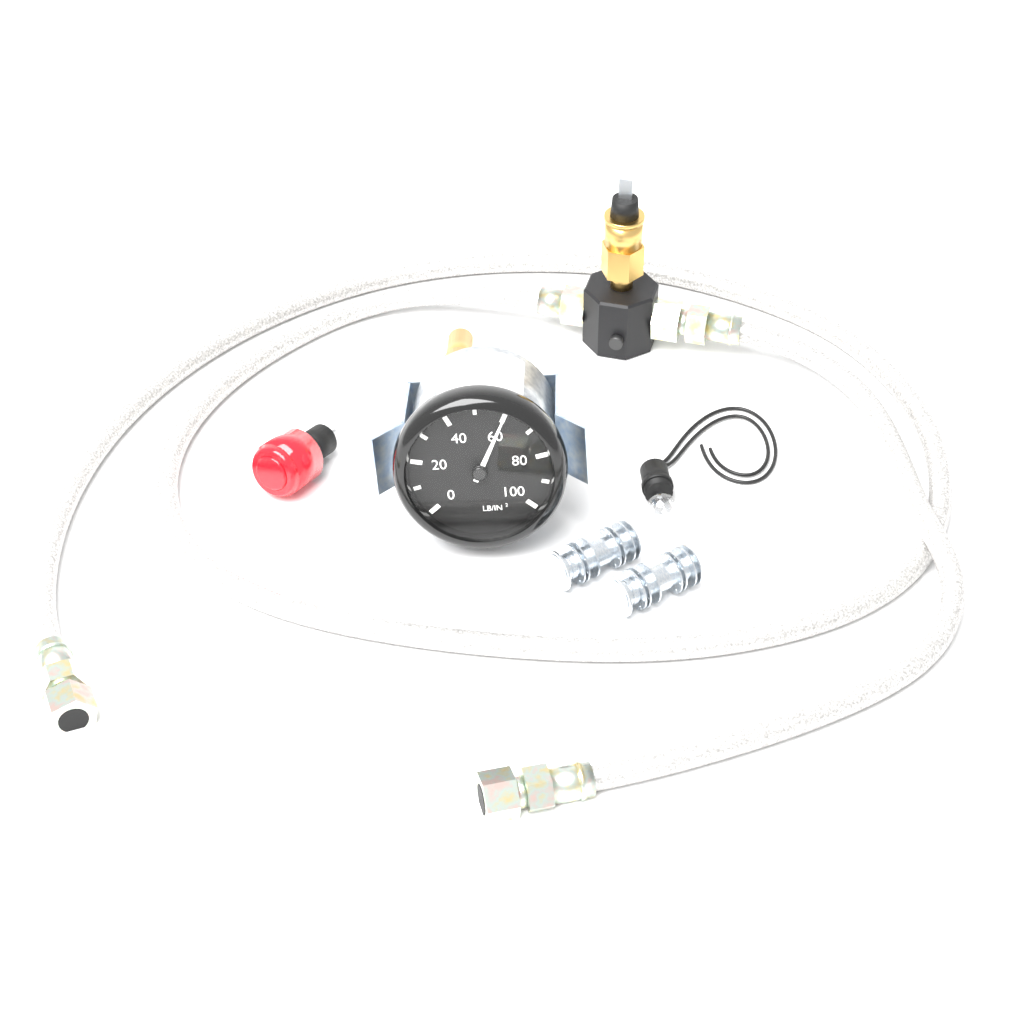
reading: 60 lb/in²
